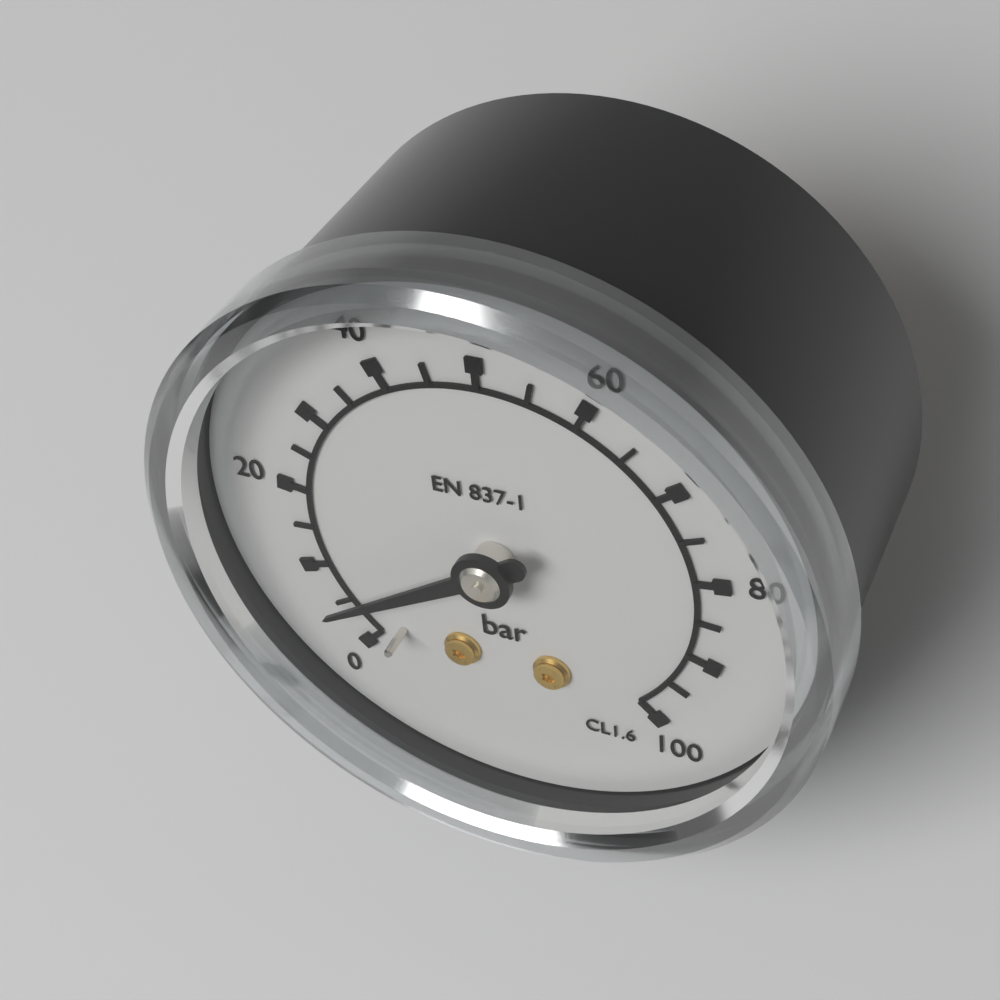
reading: 5 bar
